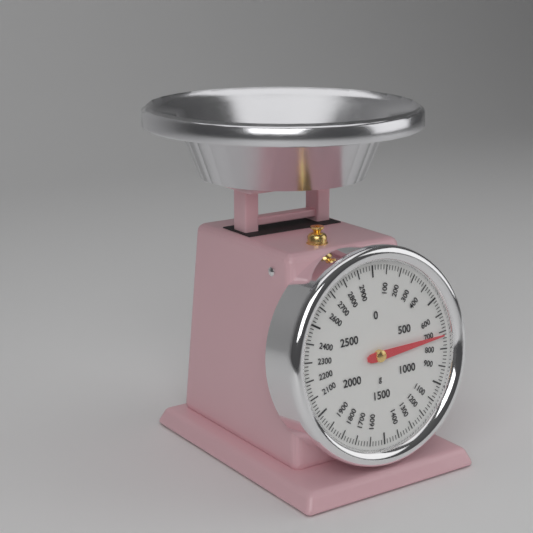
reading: 720 g
